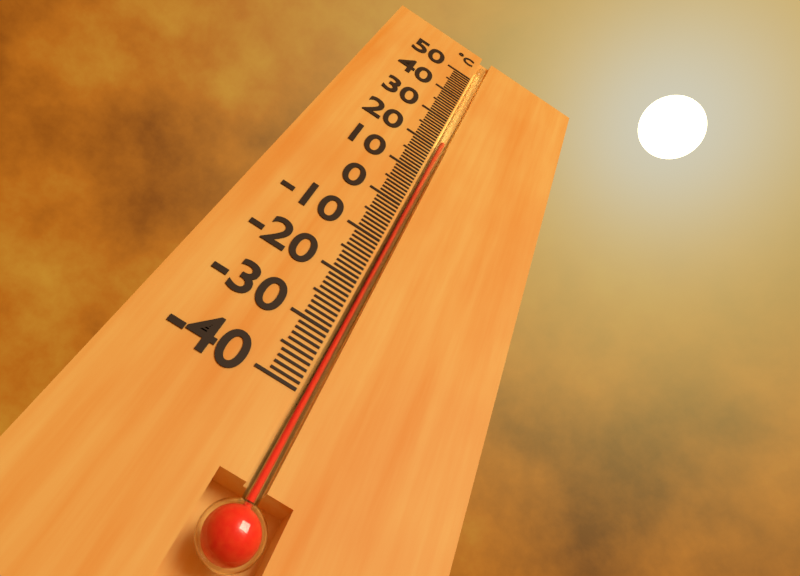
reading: 22 °C
